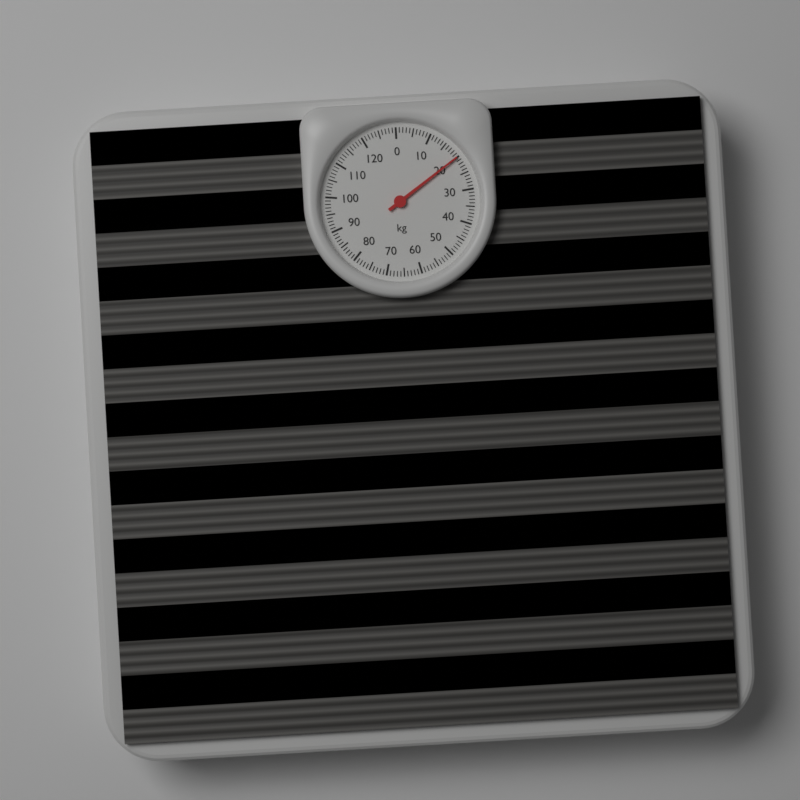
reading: 20 kg
